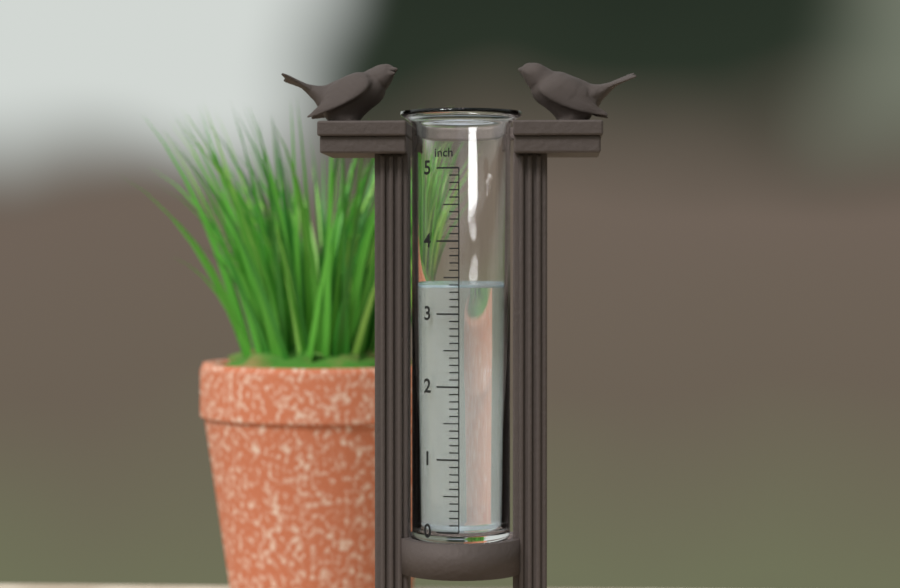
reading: 3.4 inch
